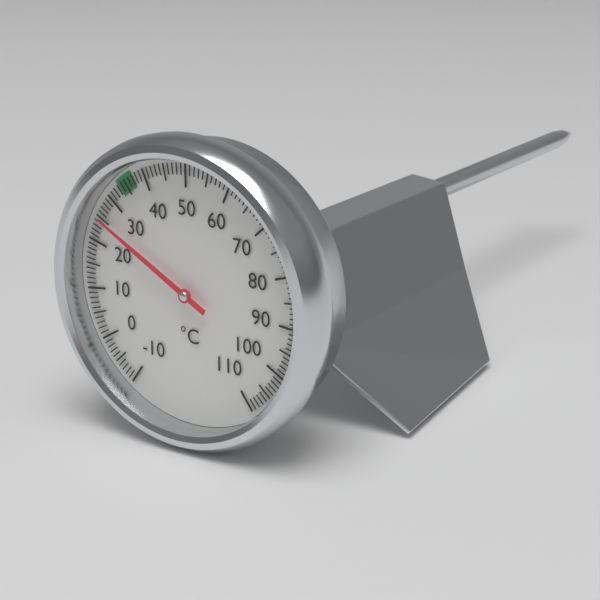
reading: 25 °C
